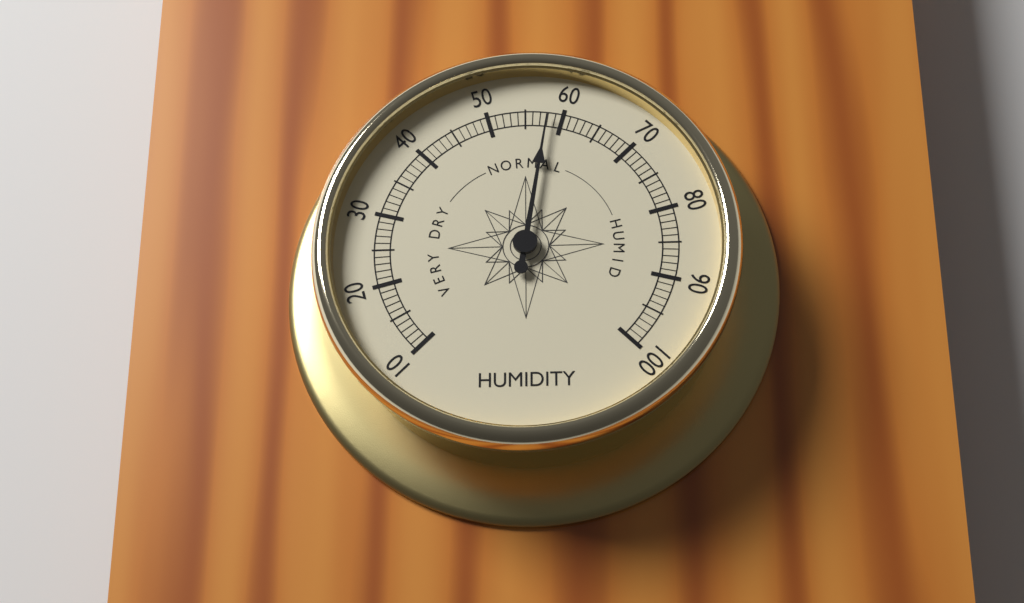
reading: 58 (no unit)
